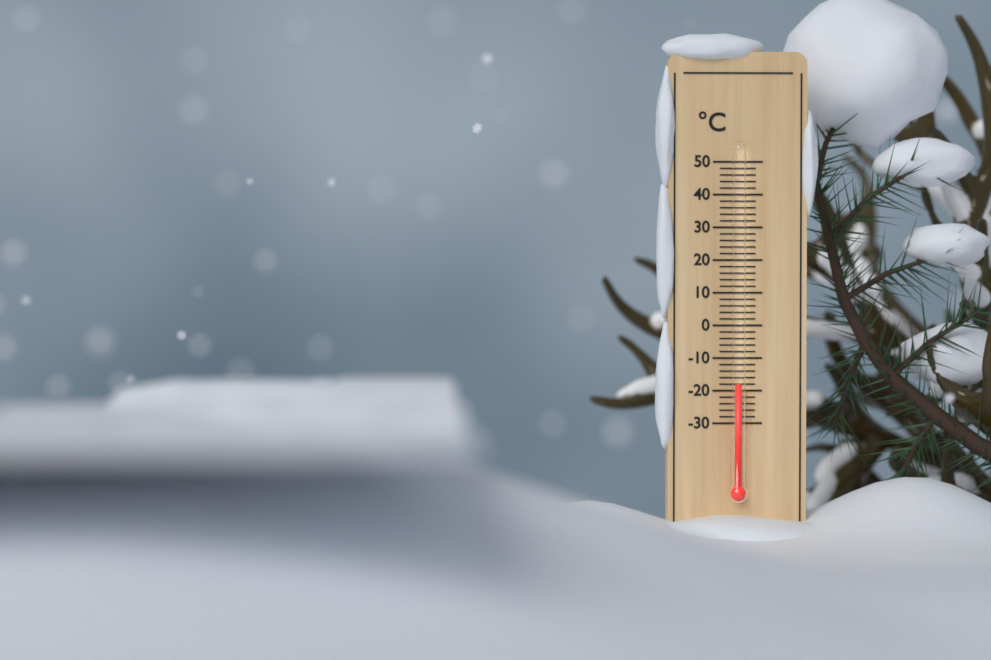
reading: -18 °C
